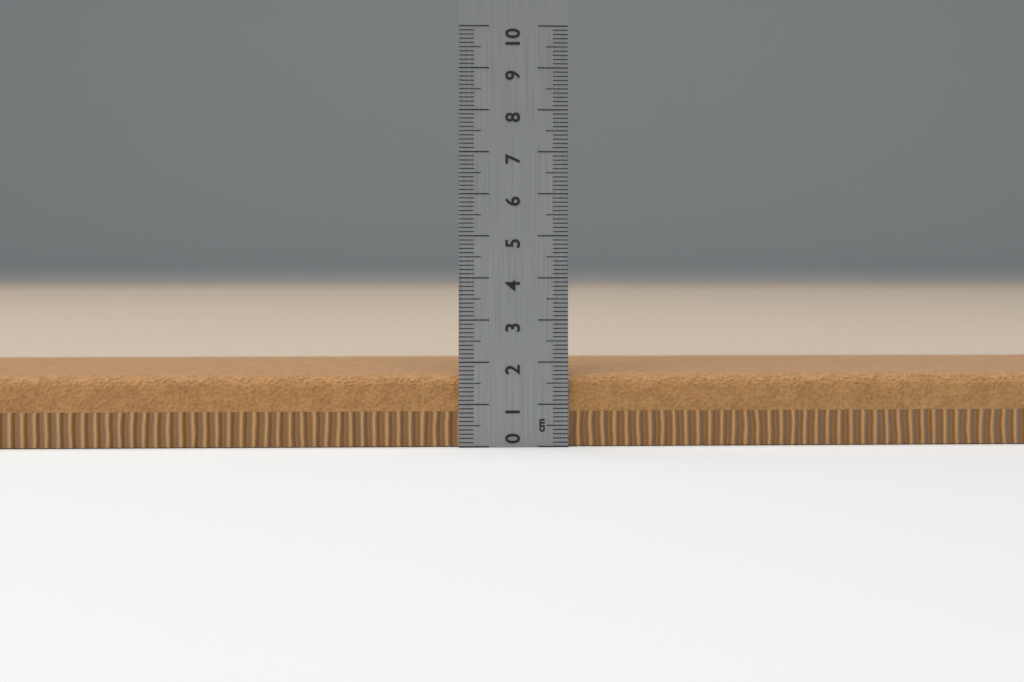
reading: 1.7 cm
